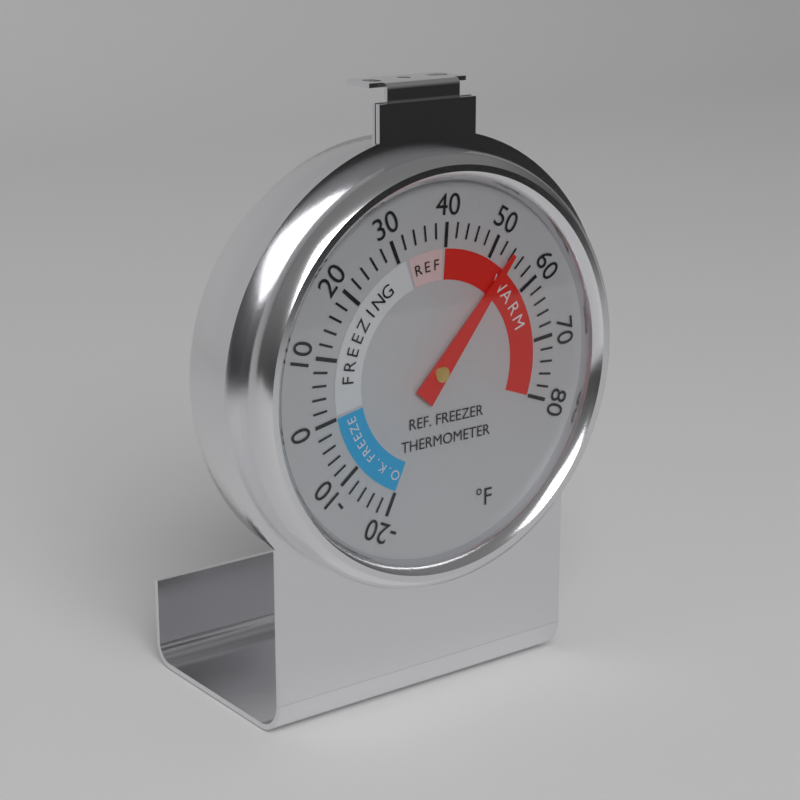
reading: 54 °F
